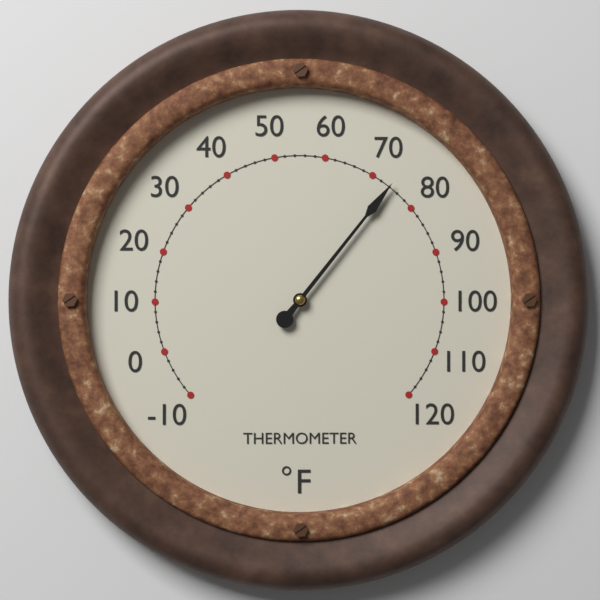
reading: 74 °F
